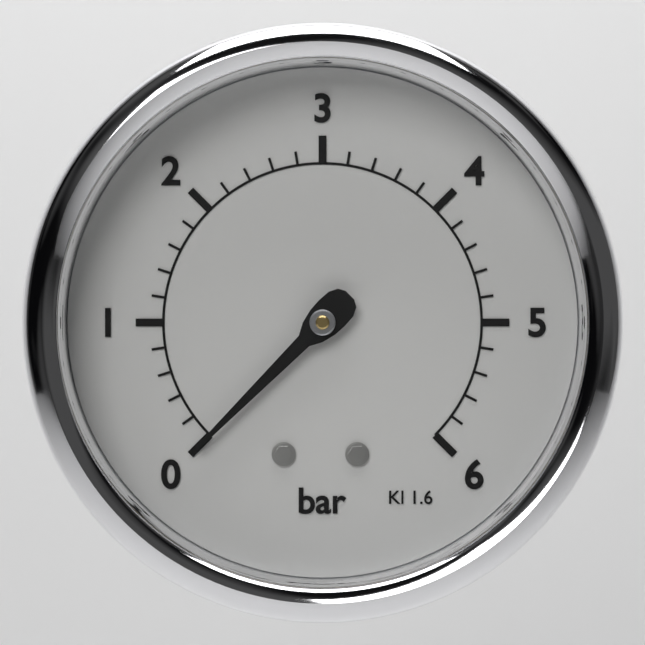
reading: 0.0 bar
